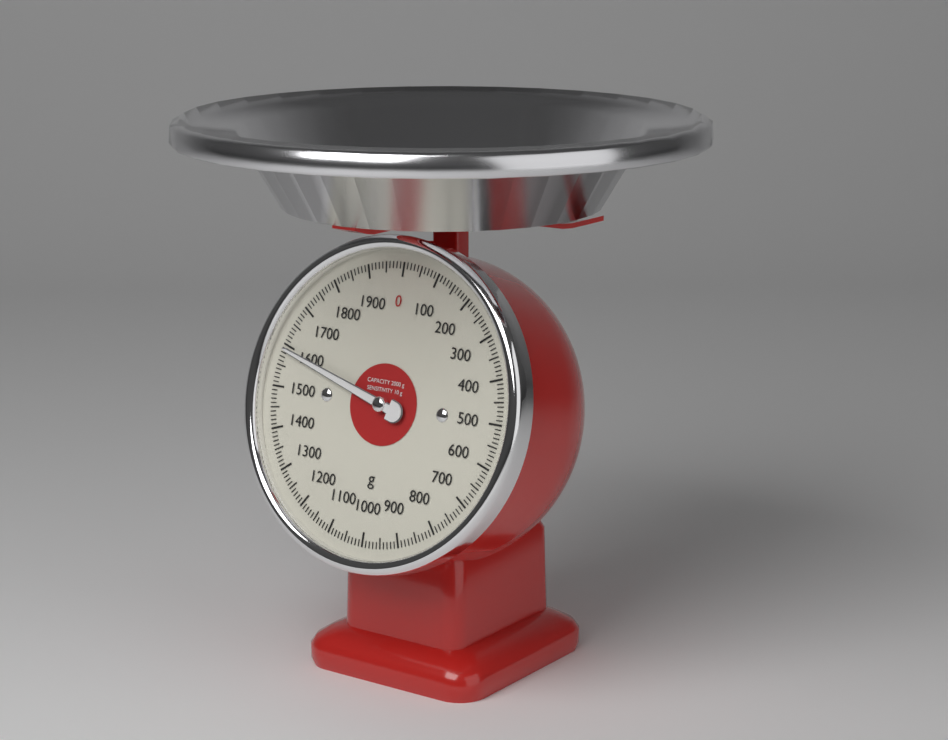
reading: 1590 g
